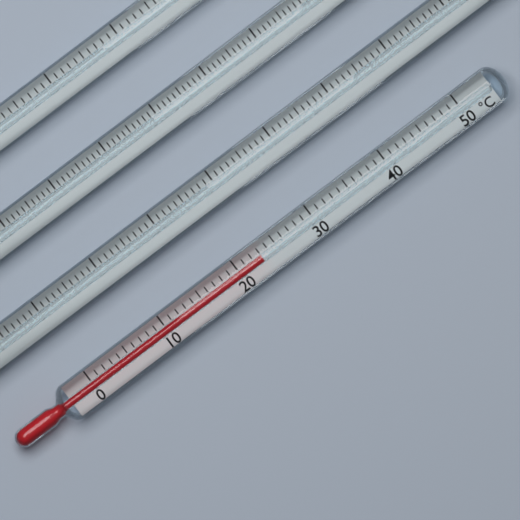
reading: 23 °C
